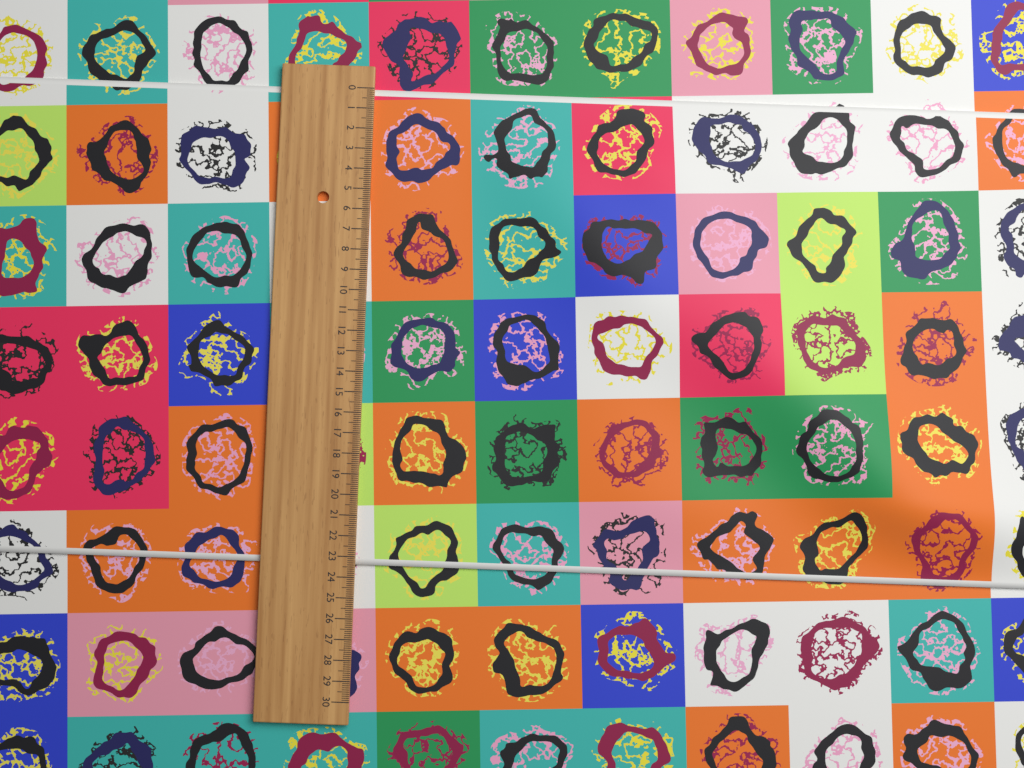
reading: 23.4 (no unit)
